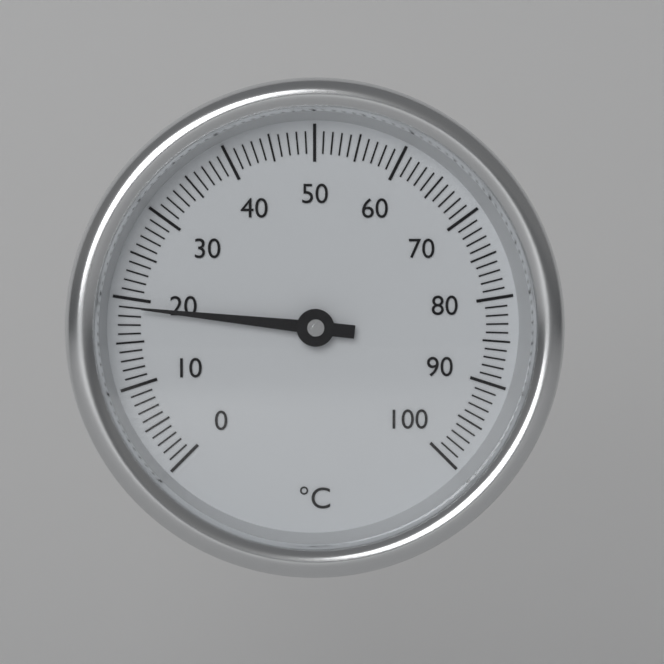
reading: 19 °C
